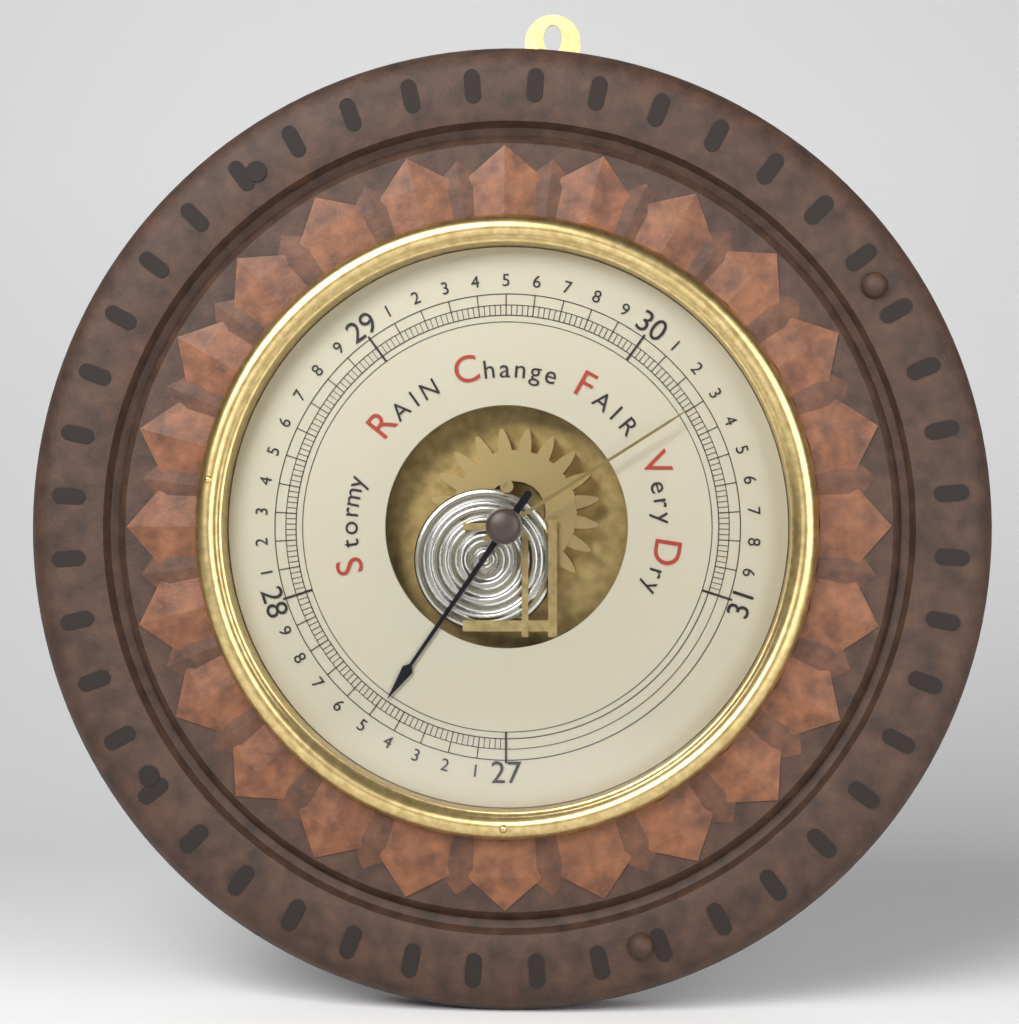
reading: 27.48 inHg
